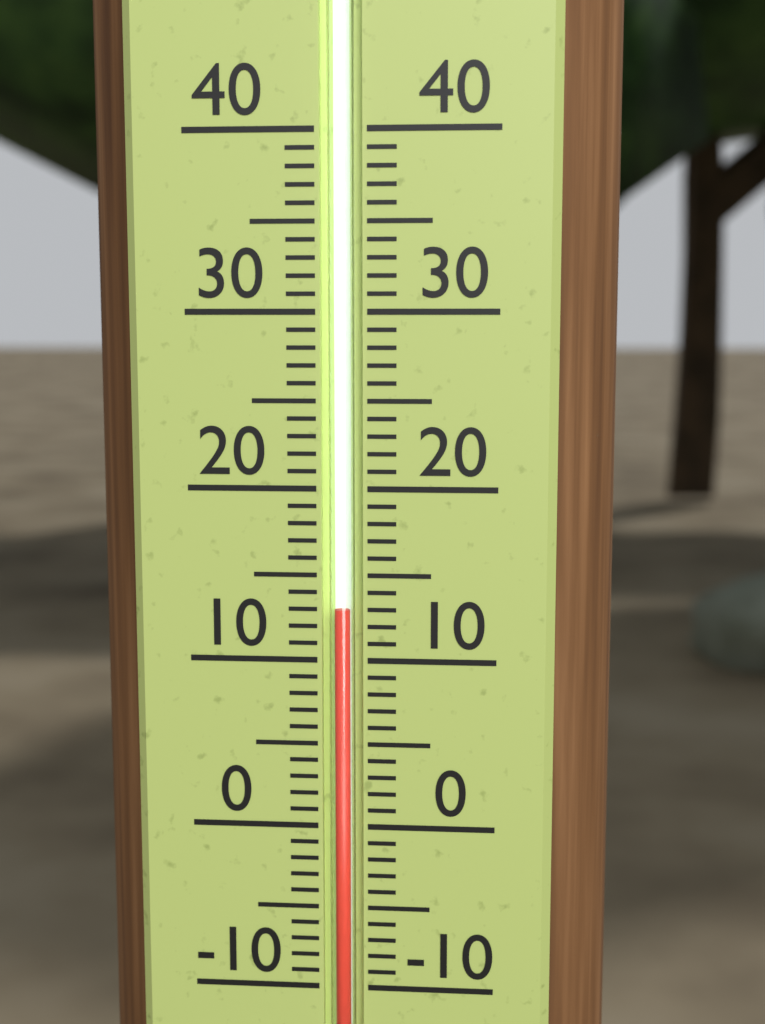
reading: 13 (no unit)
